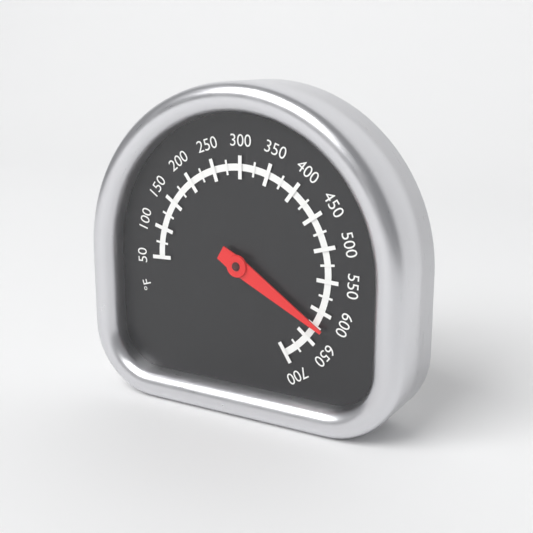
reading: 625 °F
